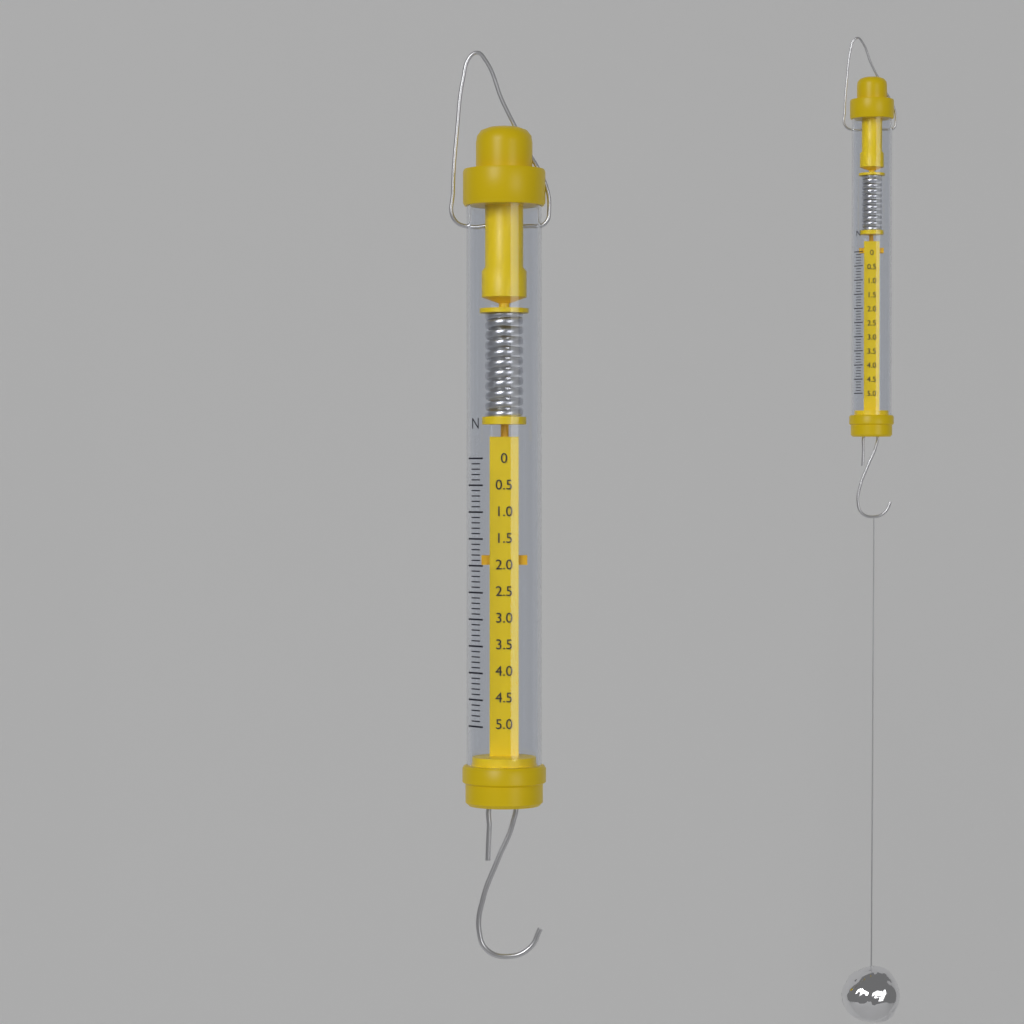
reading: 2.0 N
